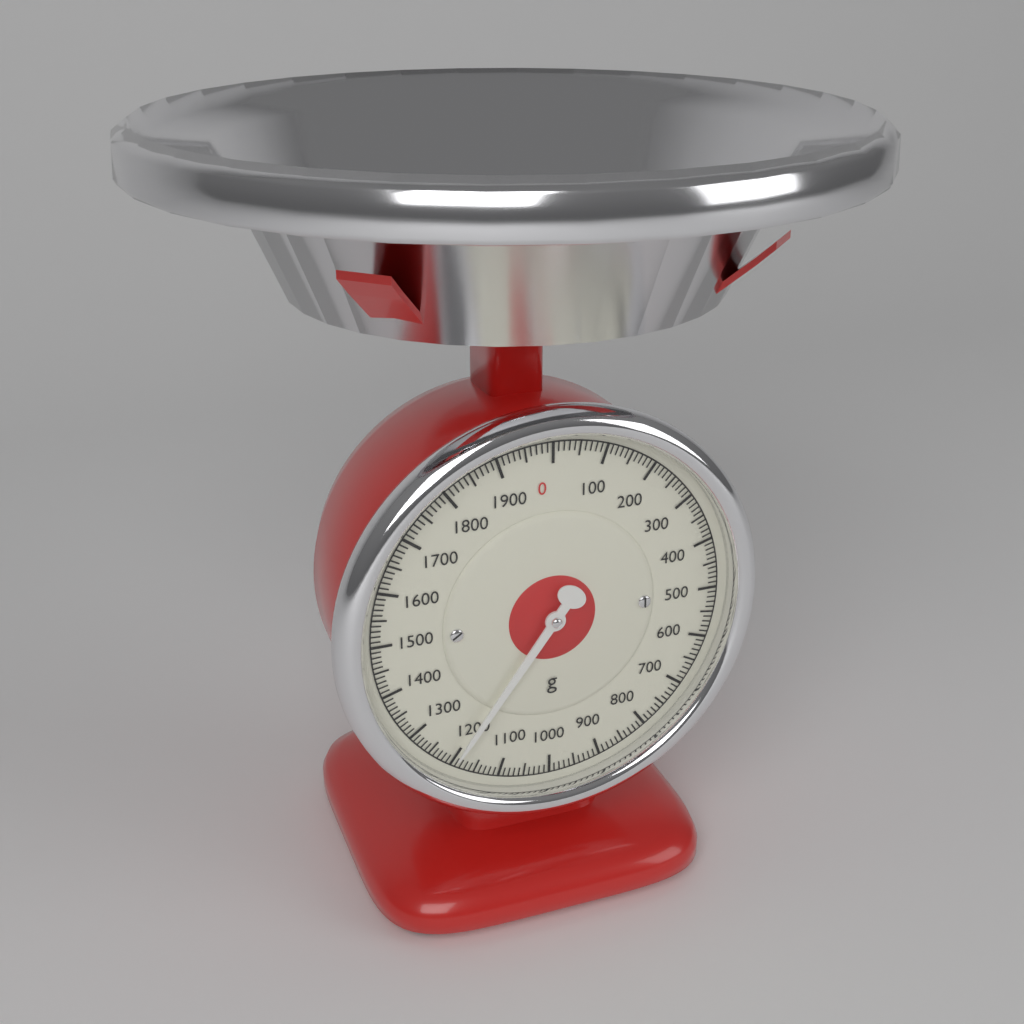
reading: 1200 g
